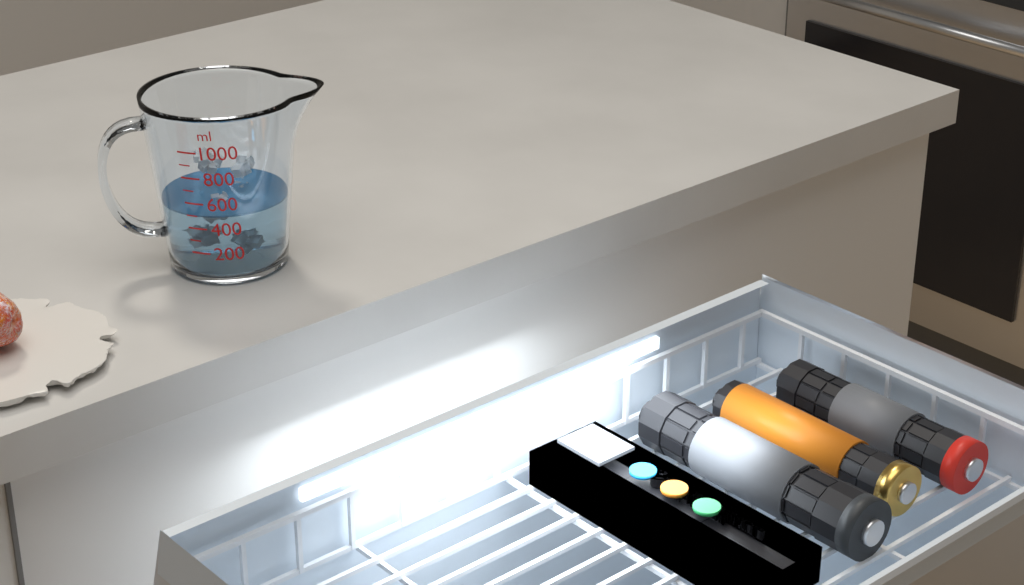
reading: 500 ml
